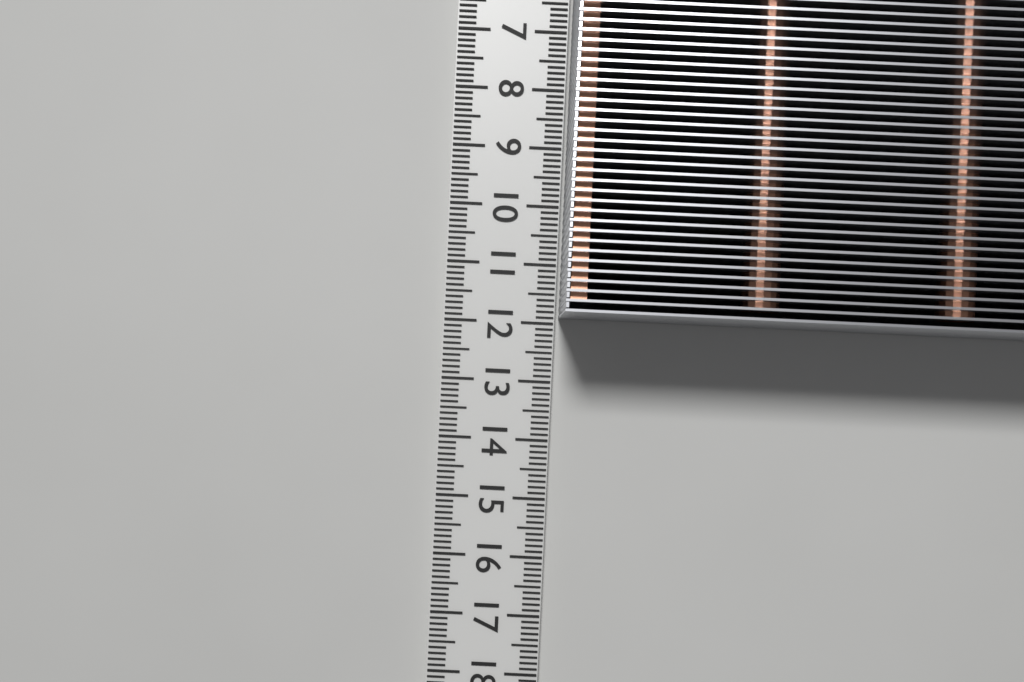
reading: 11.9 cm
